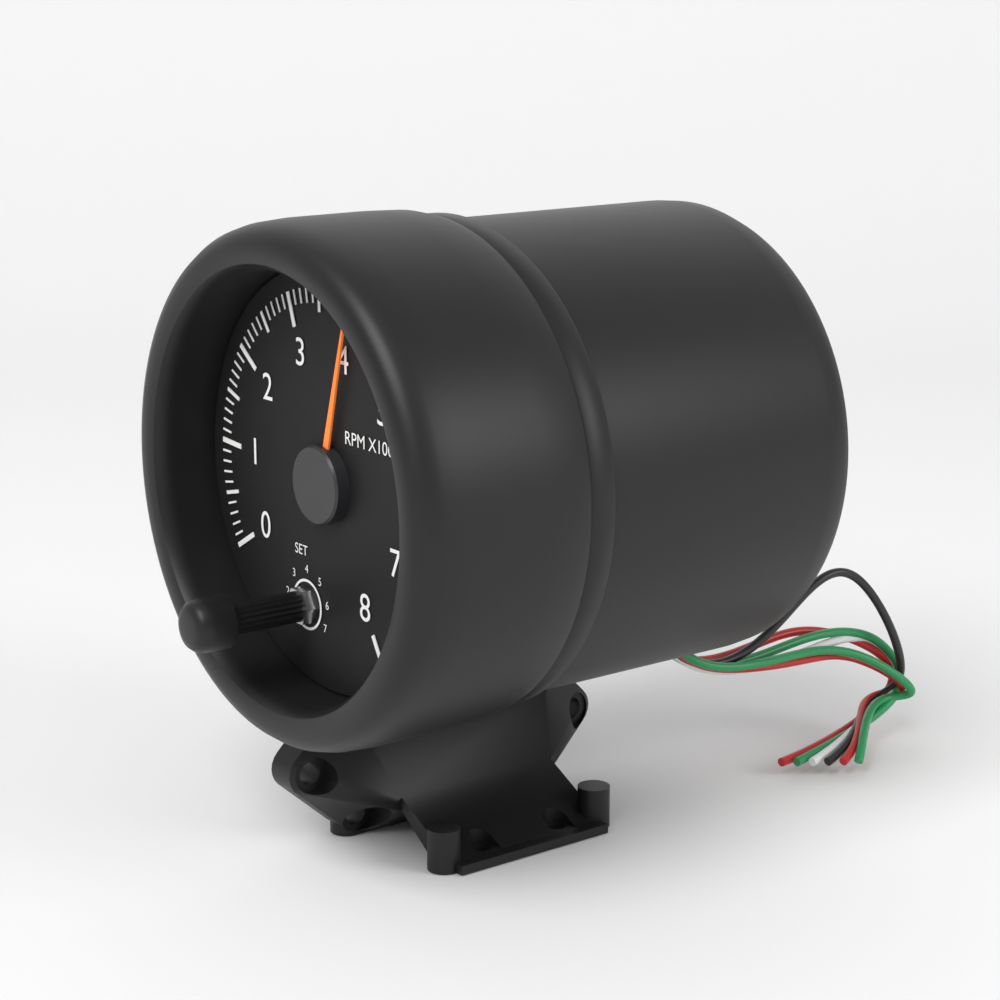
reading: 4.0 RPM x1000
